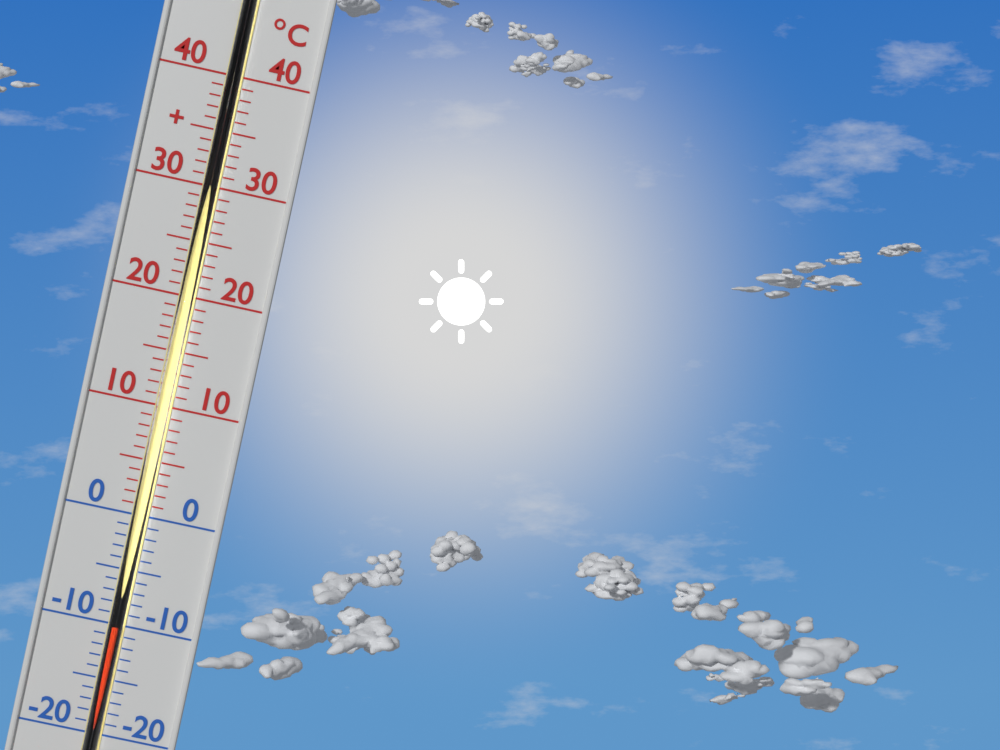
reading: -10 °C
